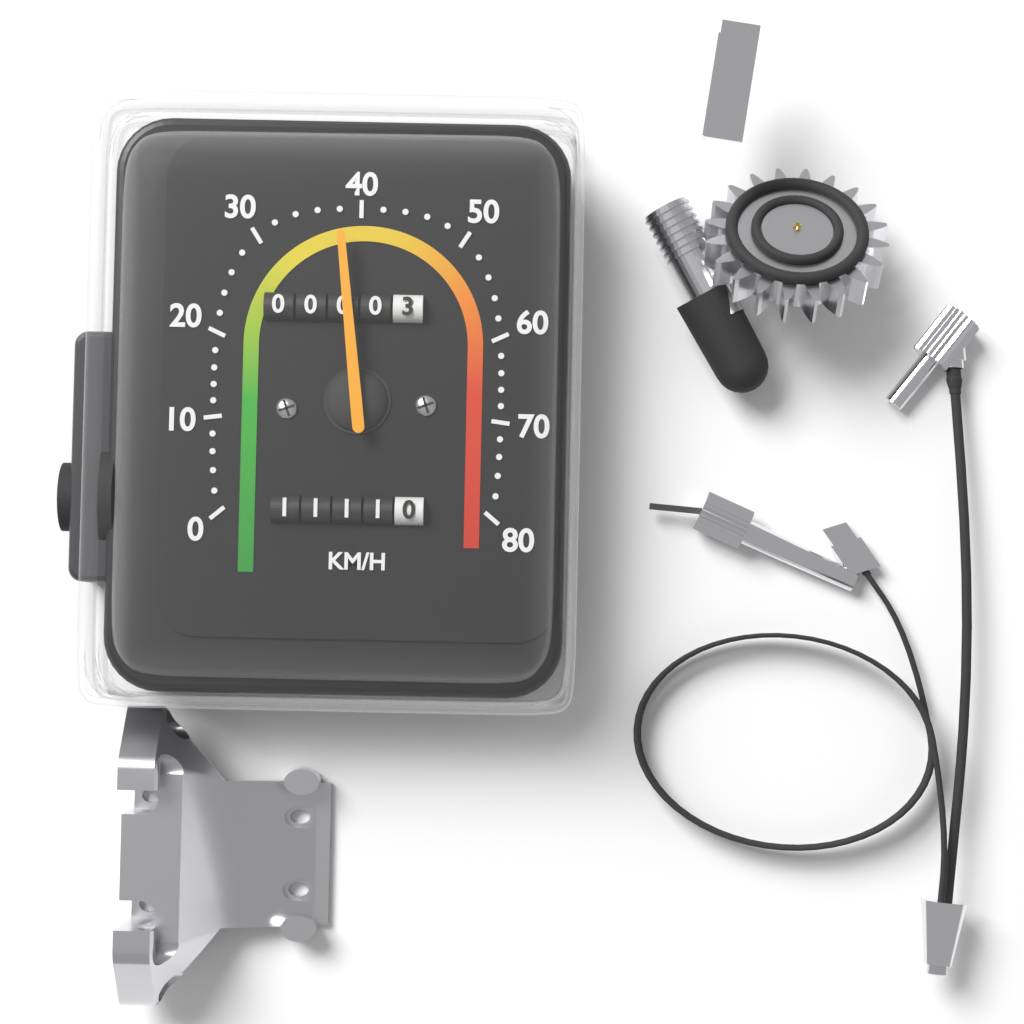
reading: 38 km/h
